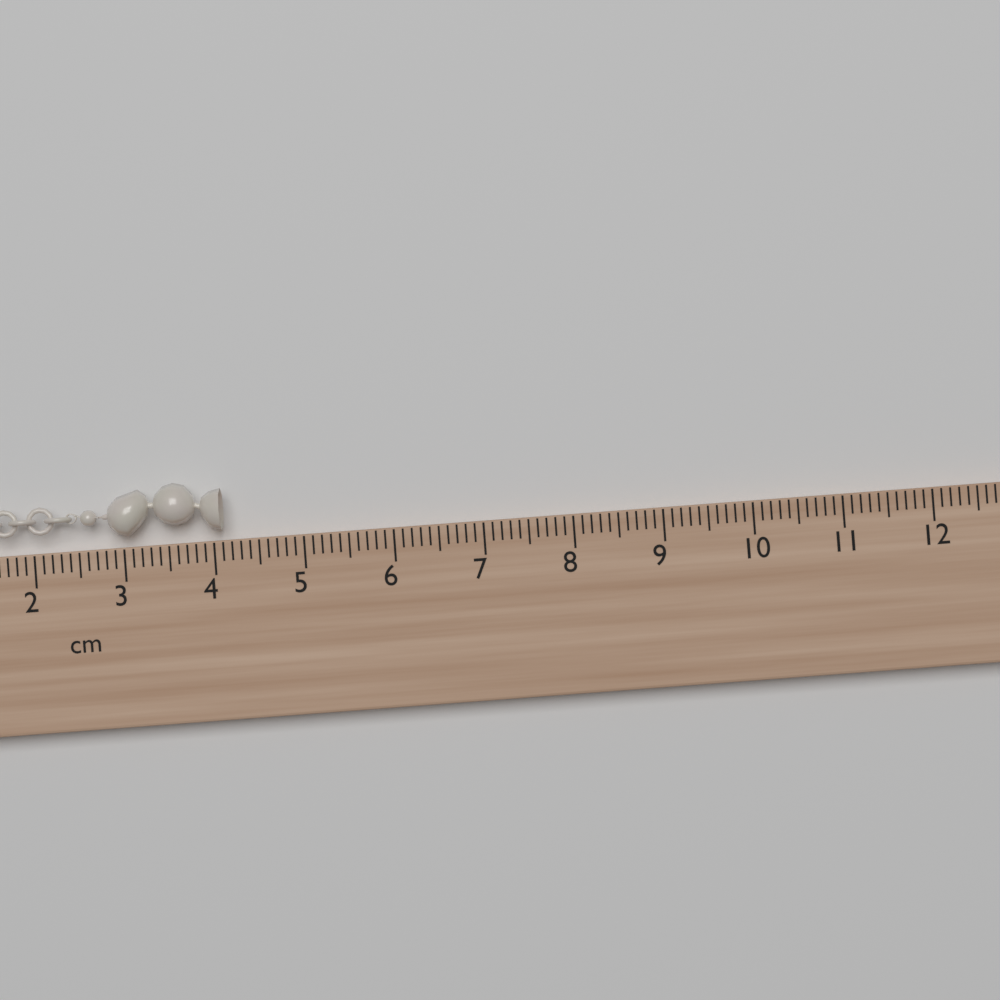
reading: 4.1 cm
